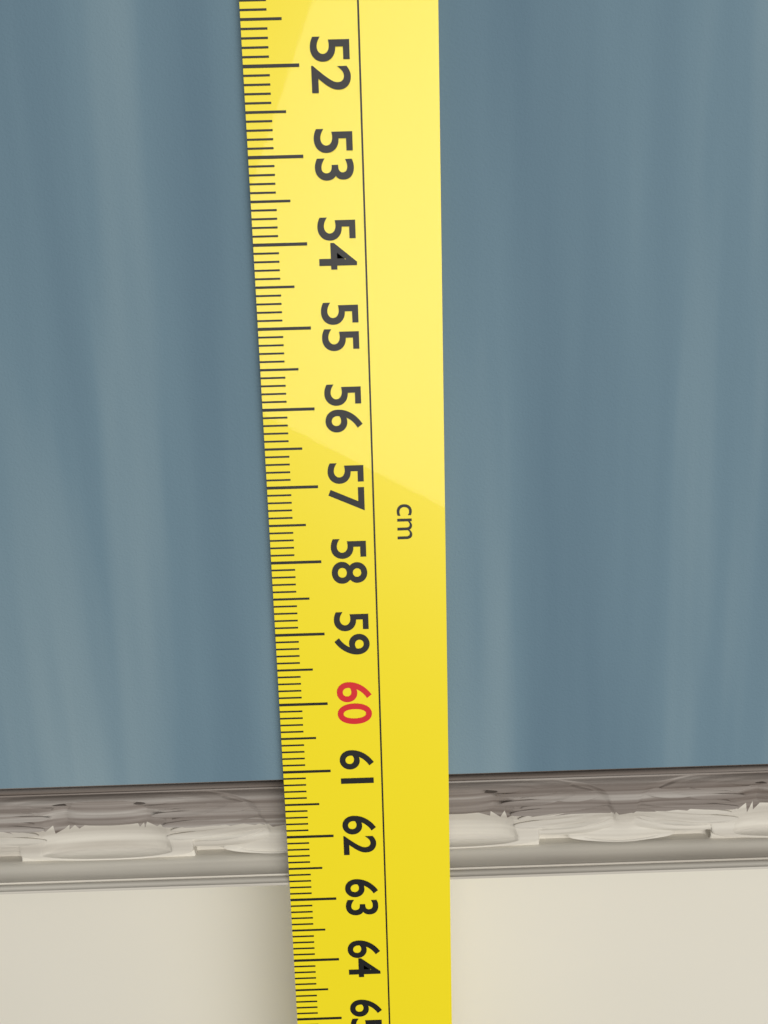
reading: 62.8 cm
